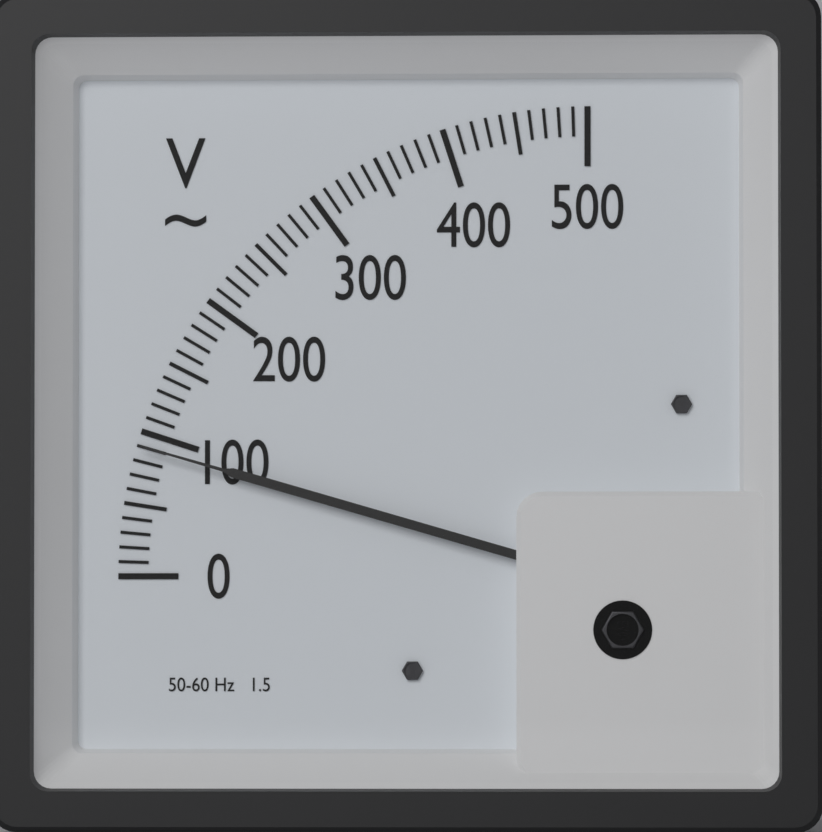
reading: 90 V
